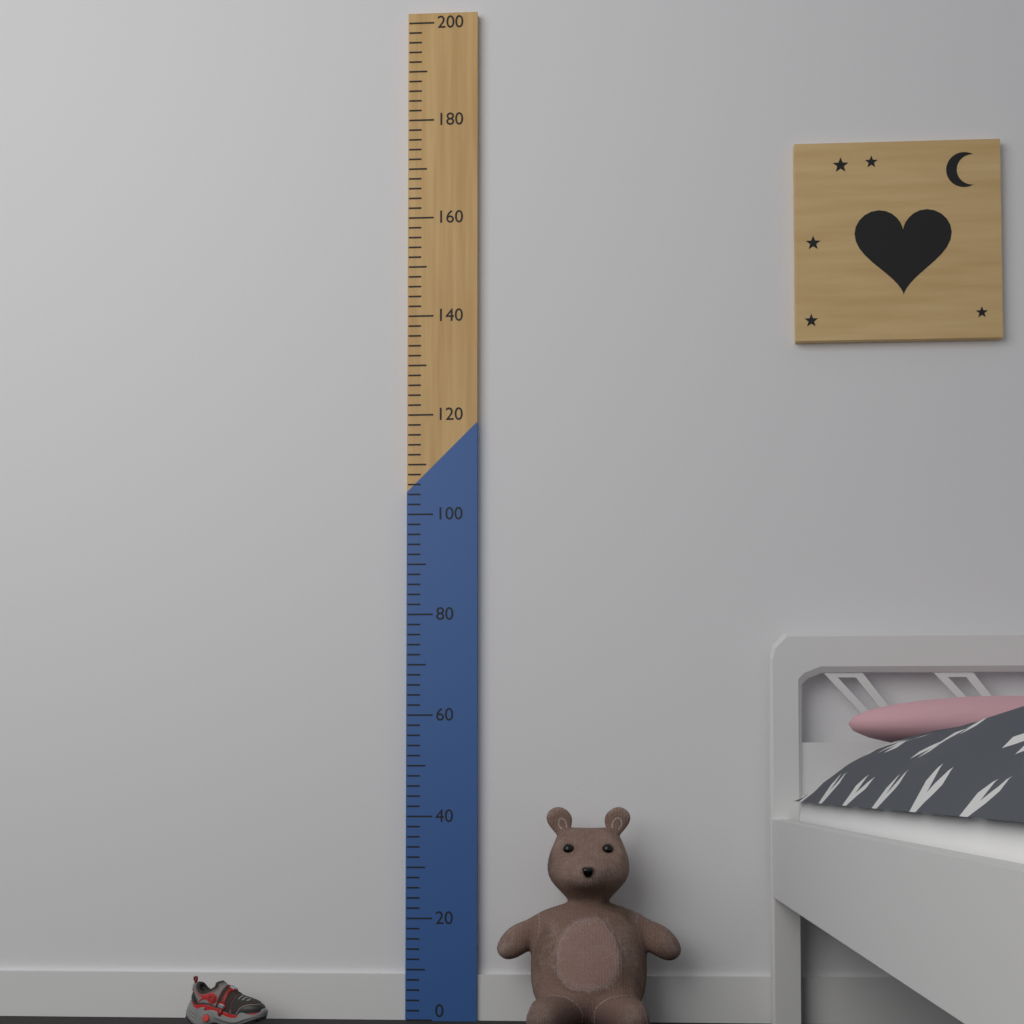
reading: 42 (no unit)
